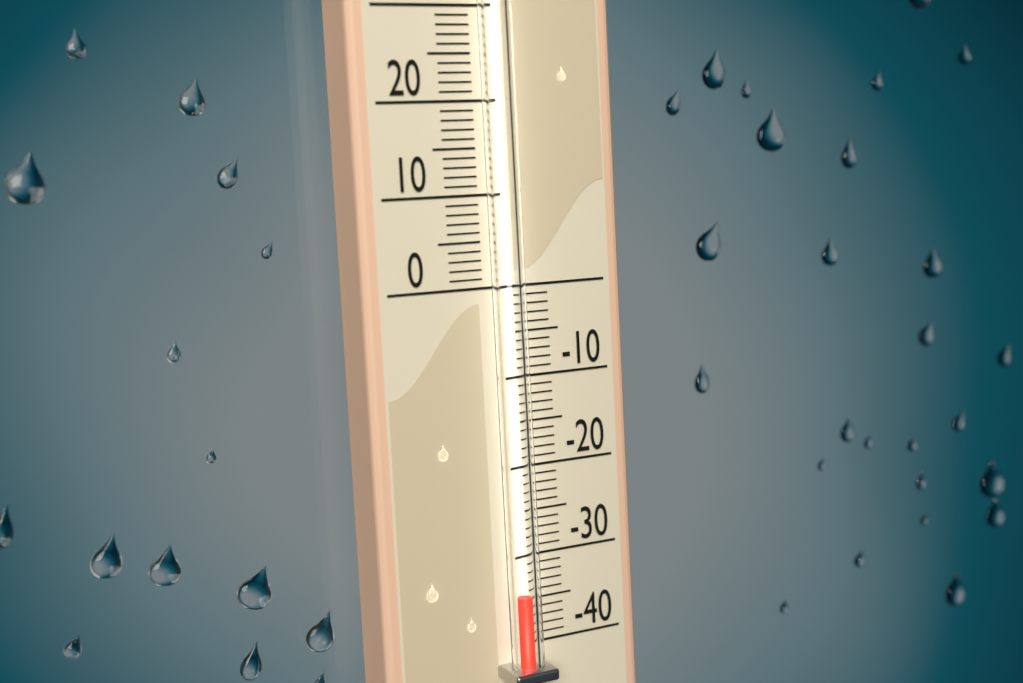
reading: -34 (no unit)
